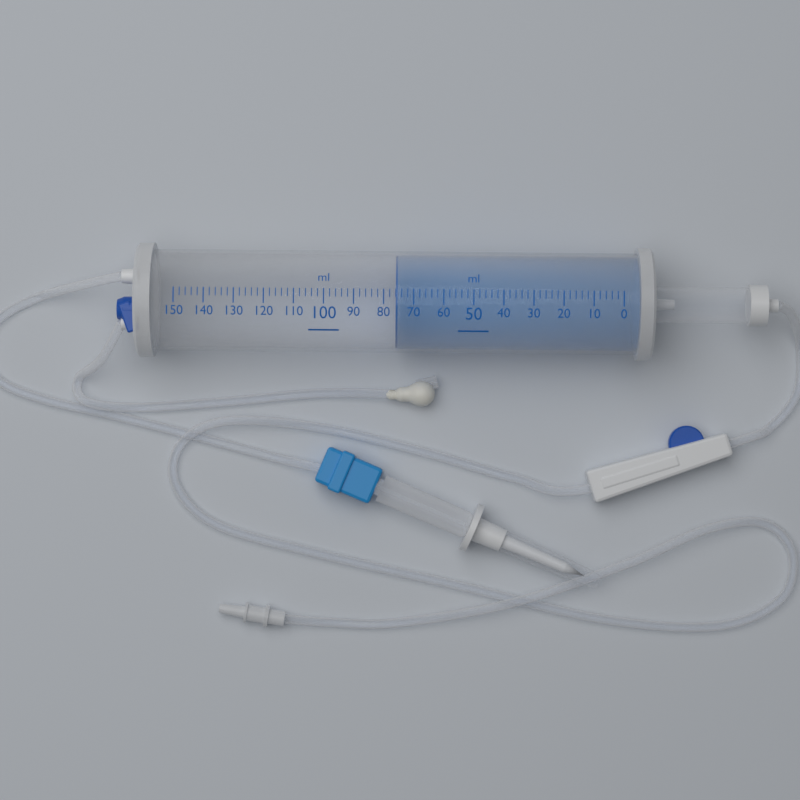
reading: 76 ml
